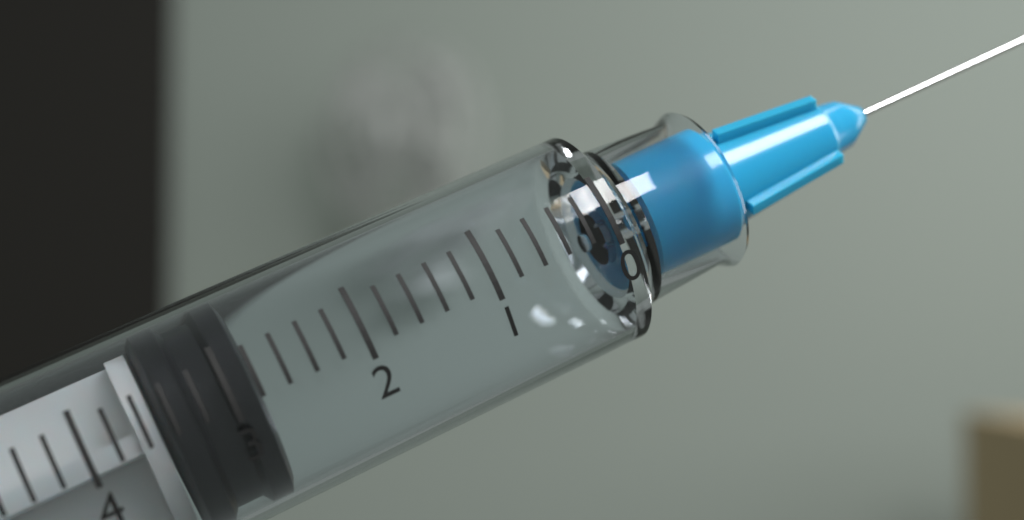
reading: 2.8 ml
